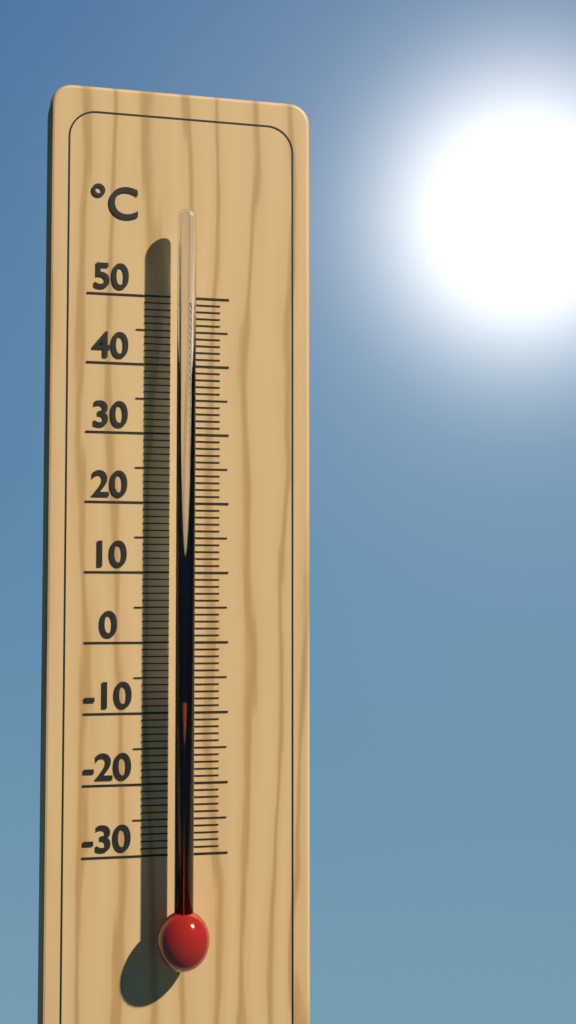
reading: -8 °C
